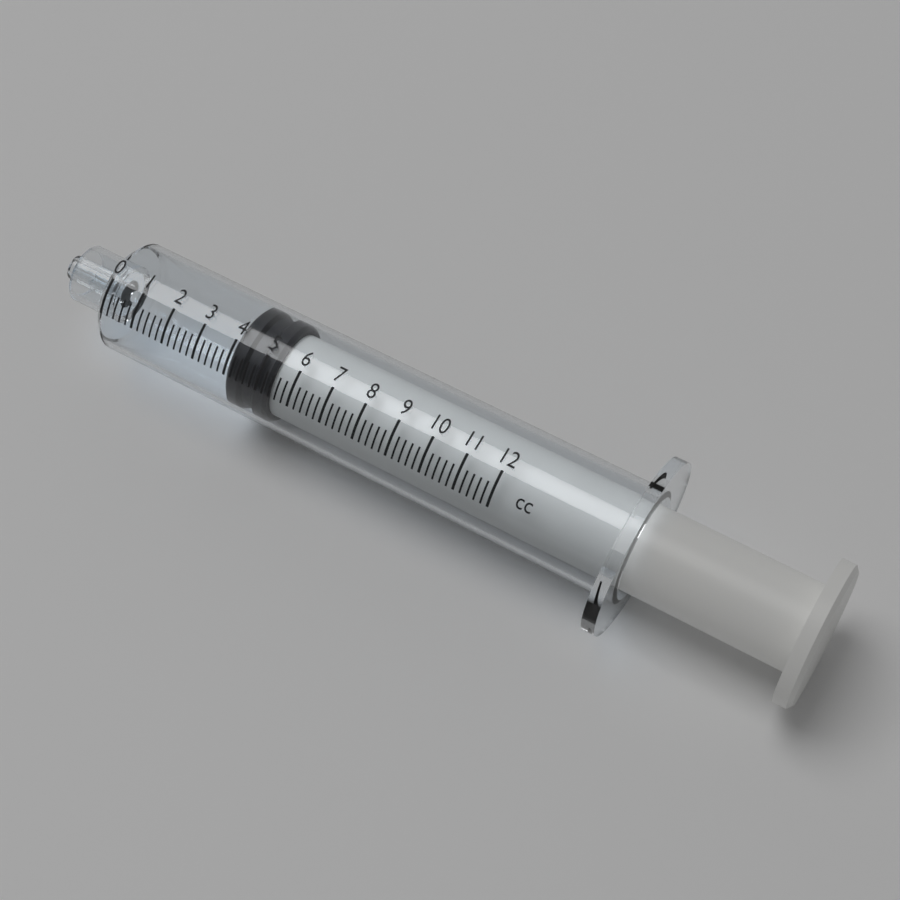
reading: 4.0 cc
